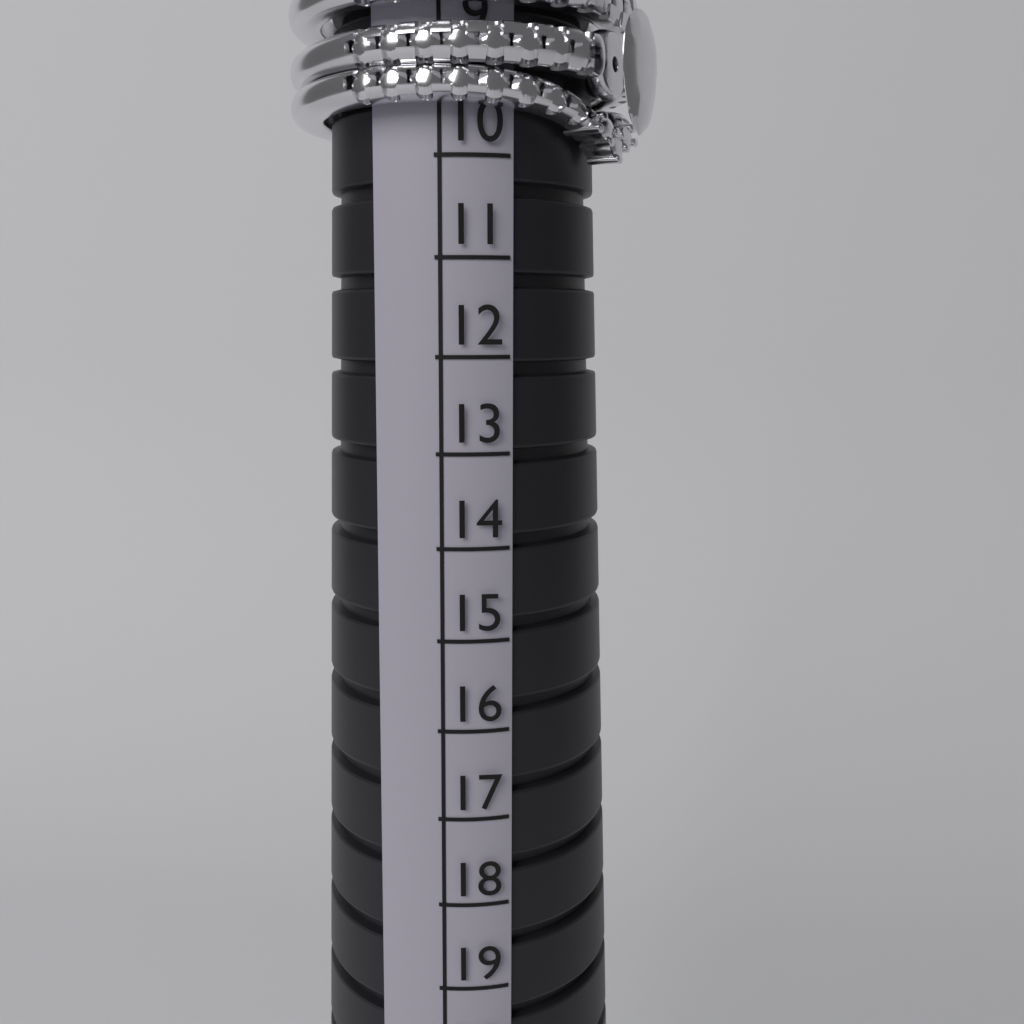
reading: 10 (no unit)
